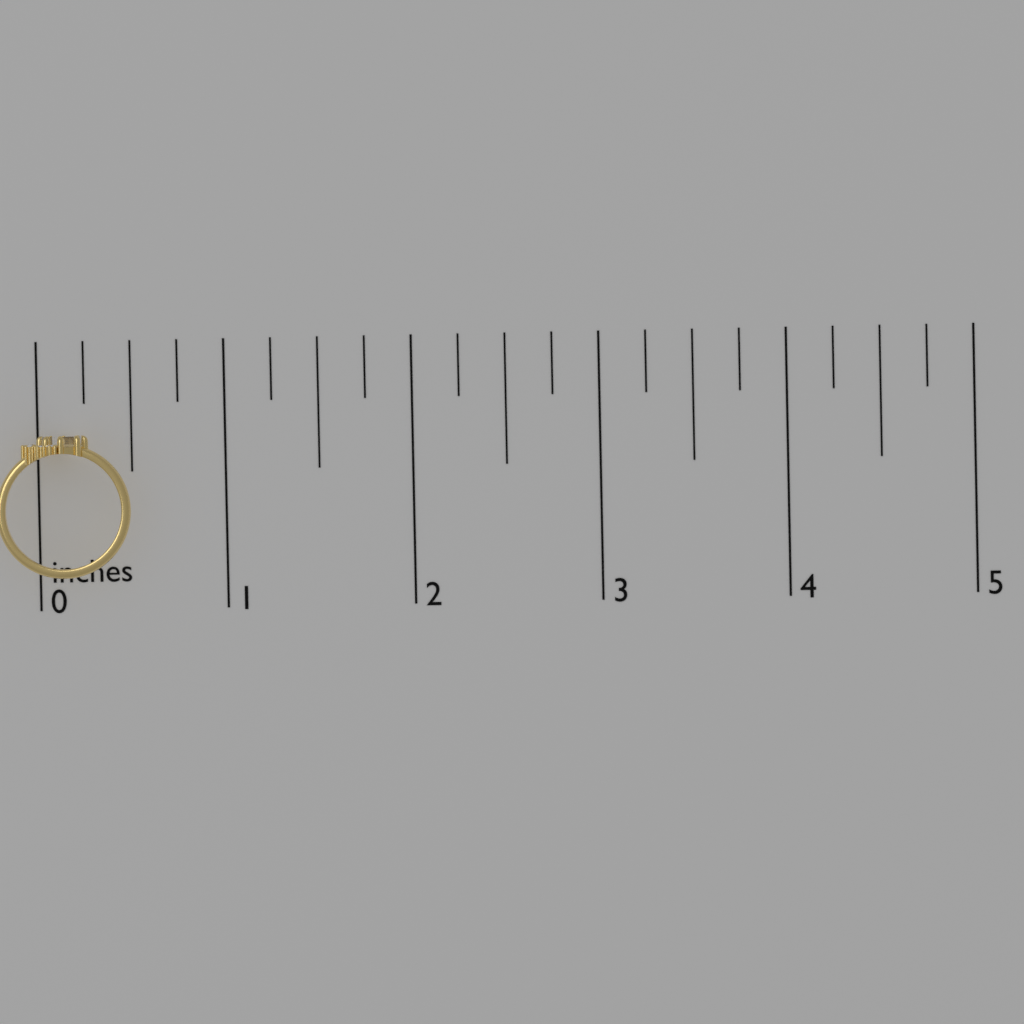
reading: 0.50 inches
